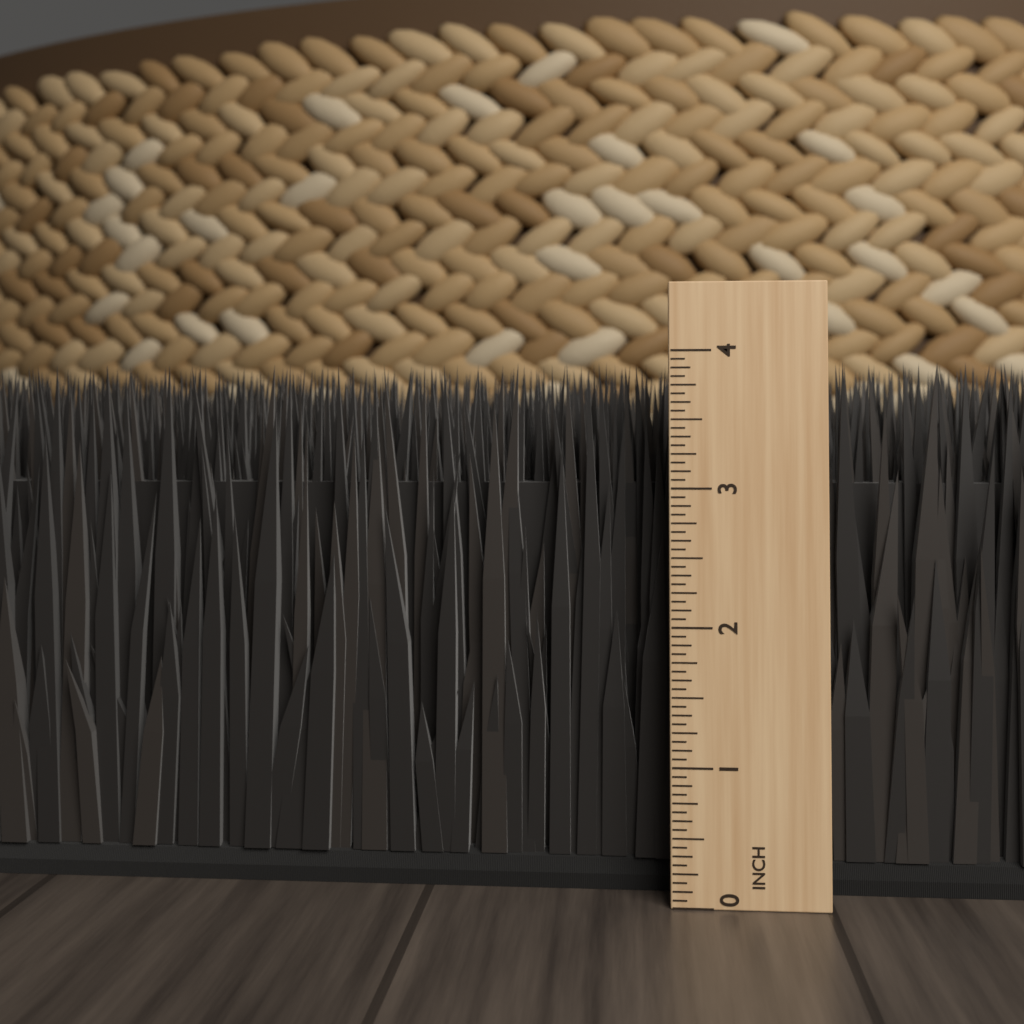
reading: 3.9375 in
